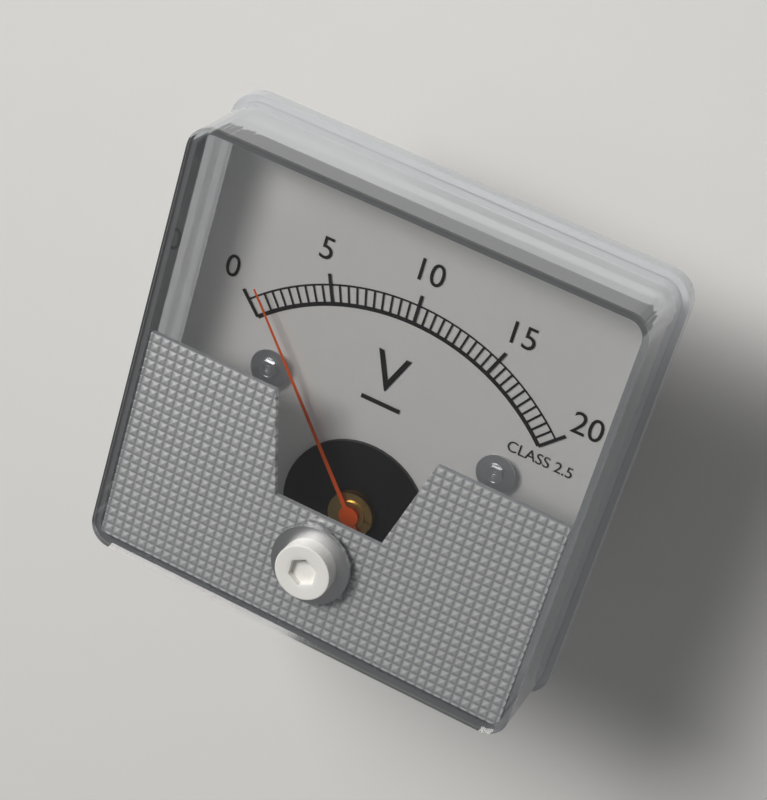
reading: 1.0 V
